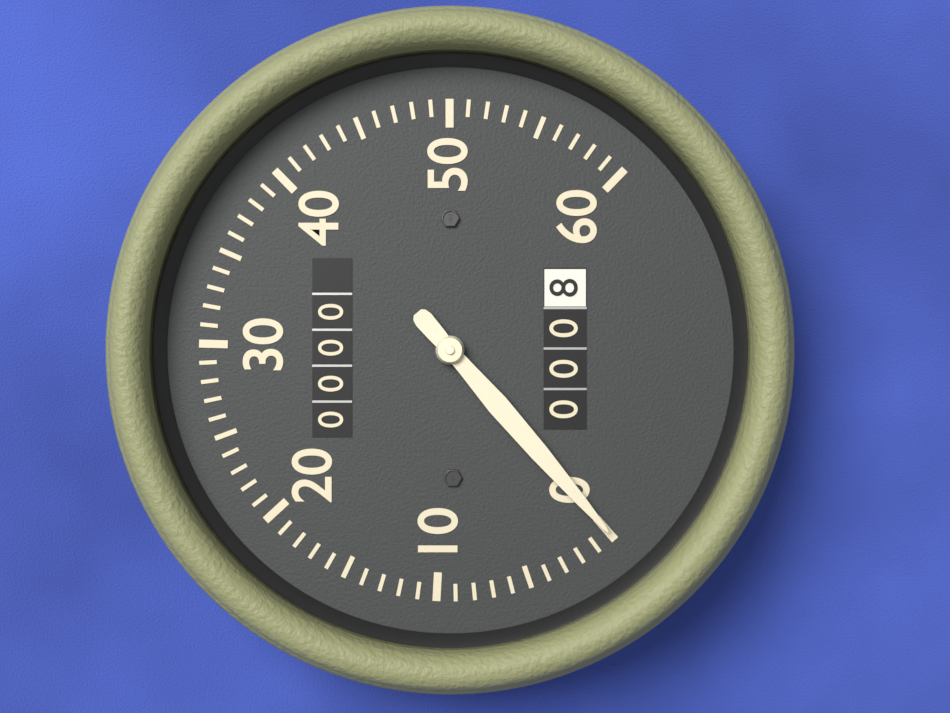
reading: 0 (no unit)
